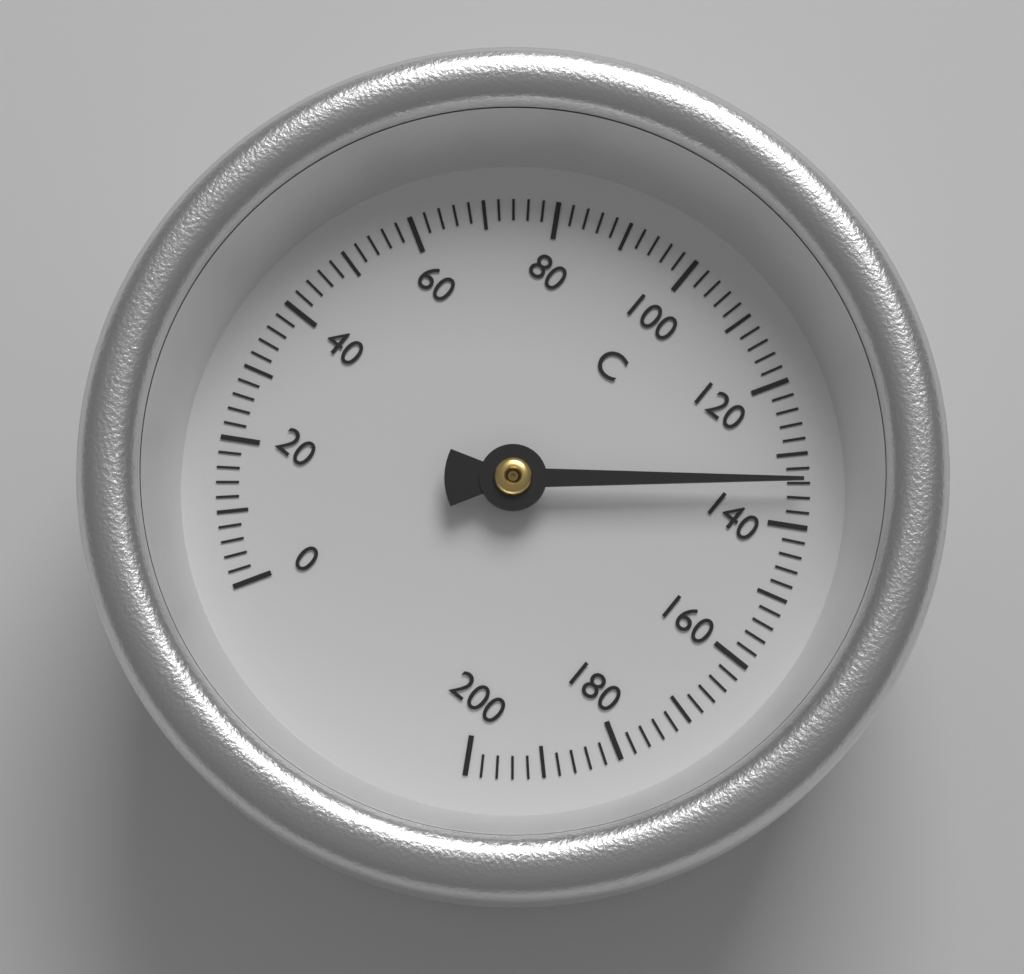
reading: 134 °C
